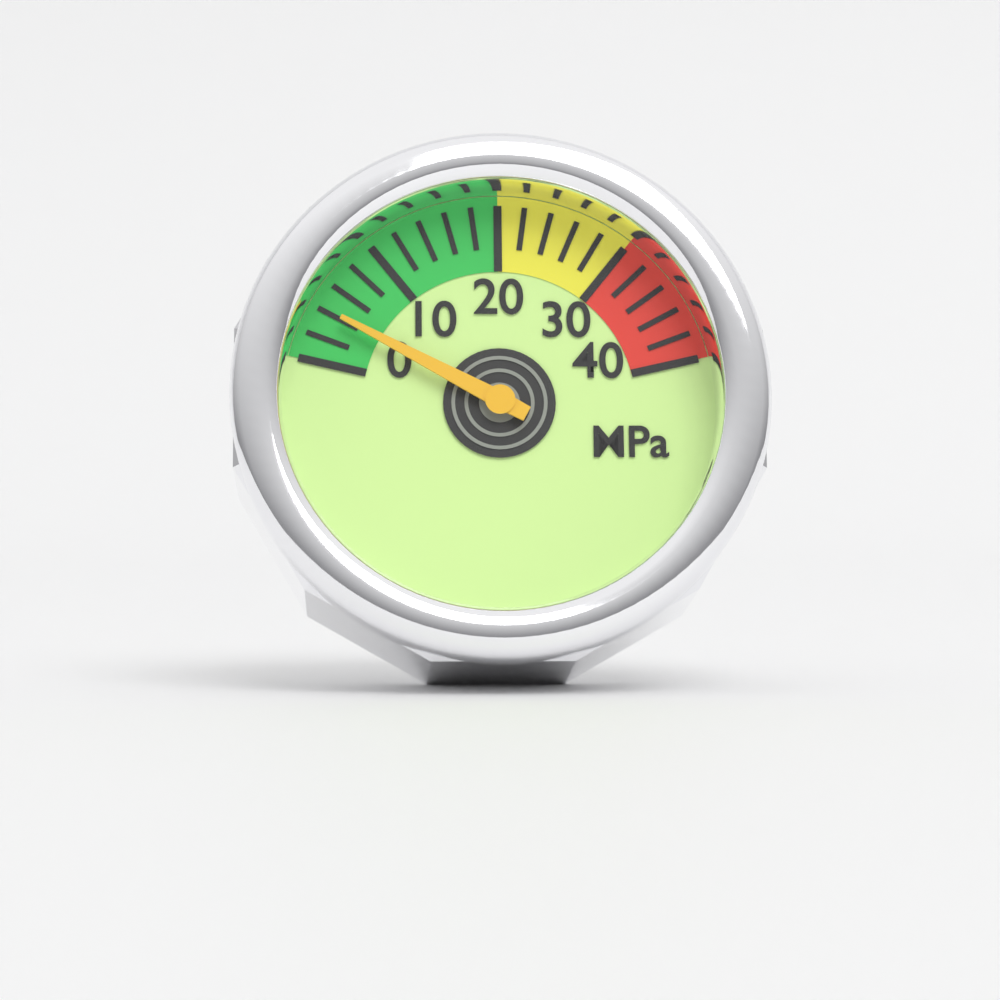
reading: 4 MPa
